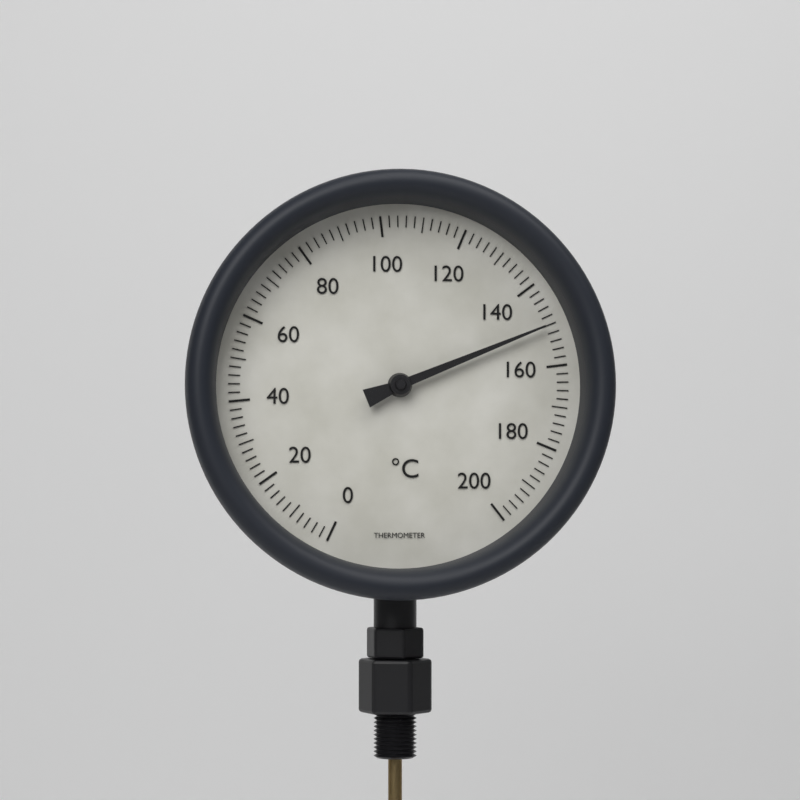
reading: 150 °C
